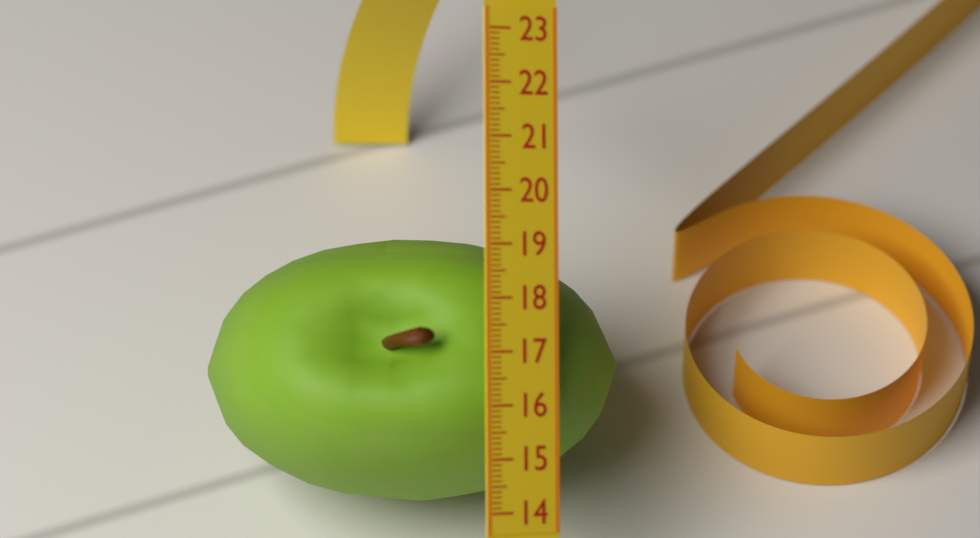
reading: 19.1 (no unit)
